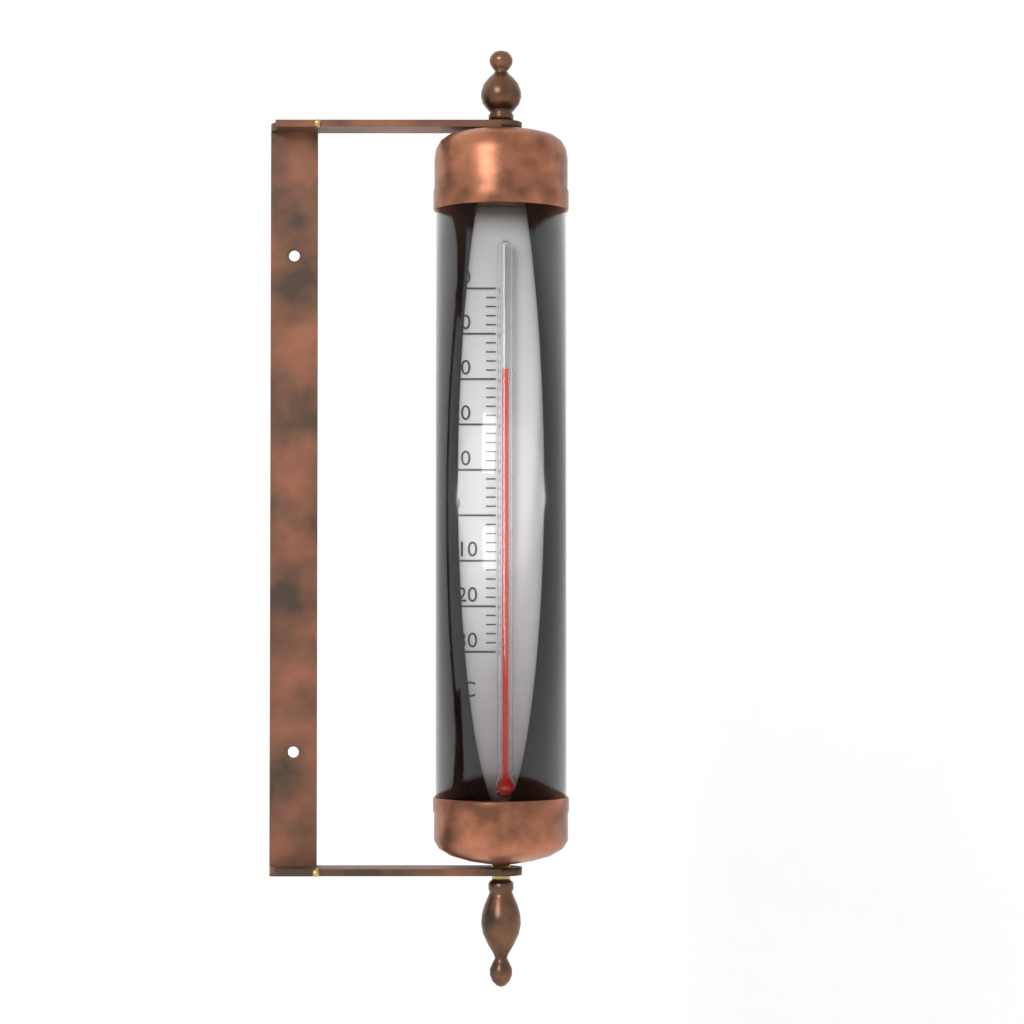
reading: 32 °C
